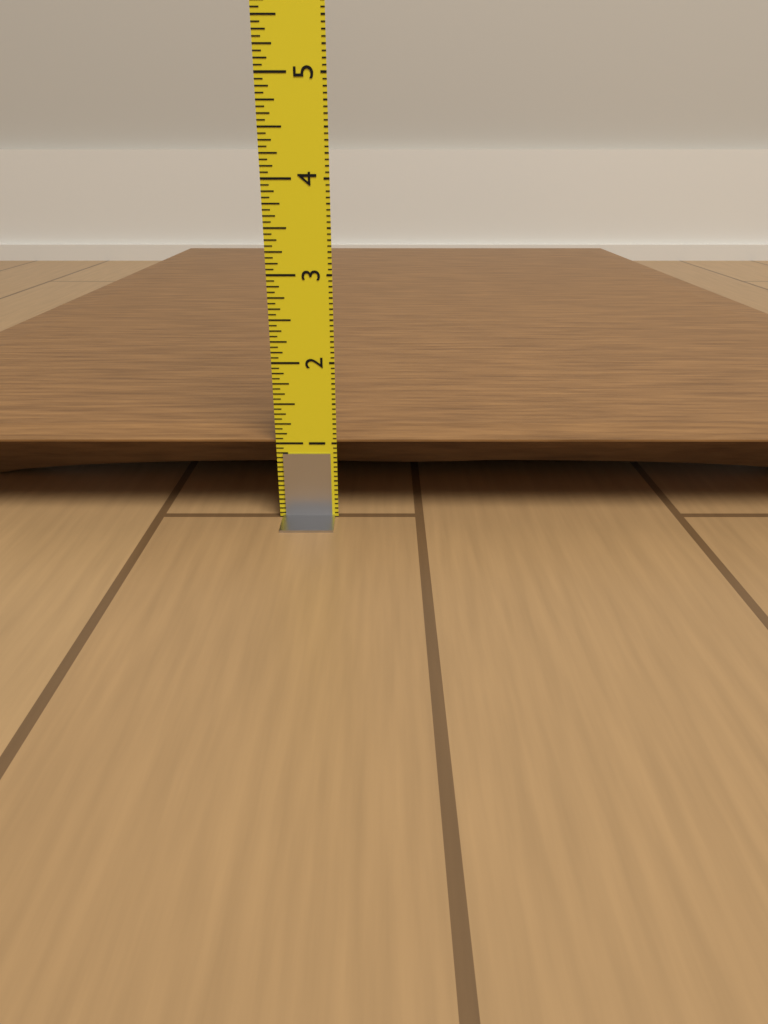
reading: 1.0625 in
